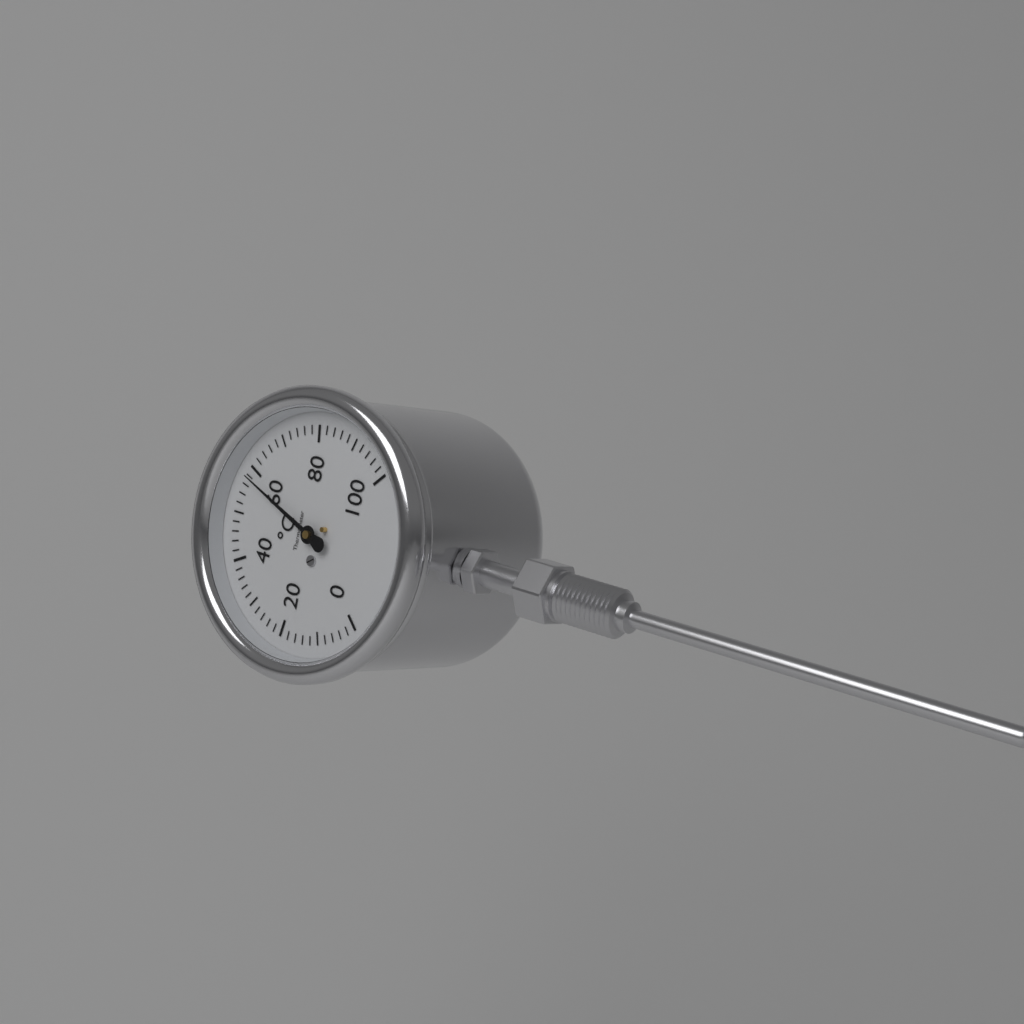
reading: 58 °C
